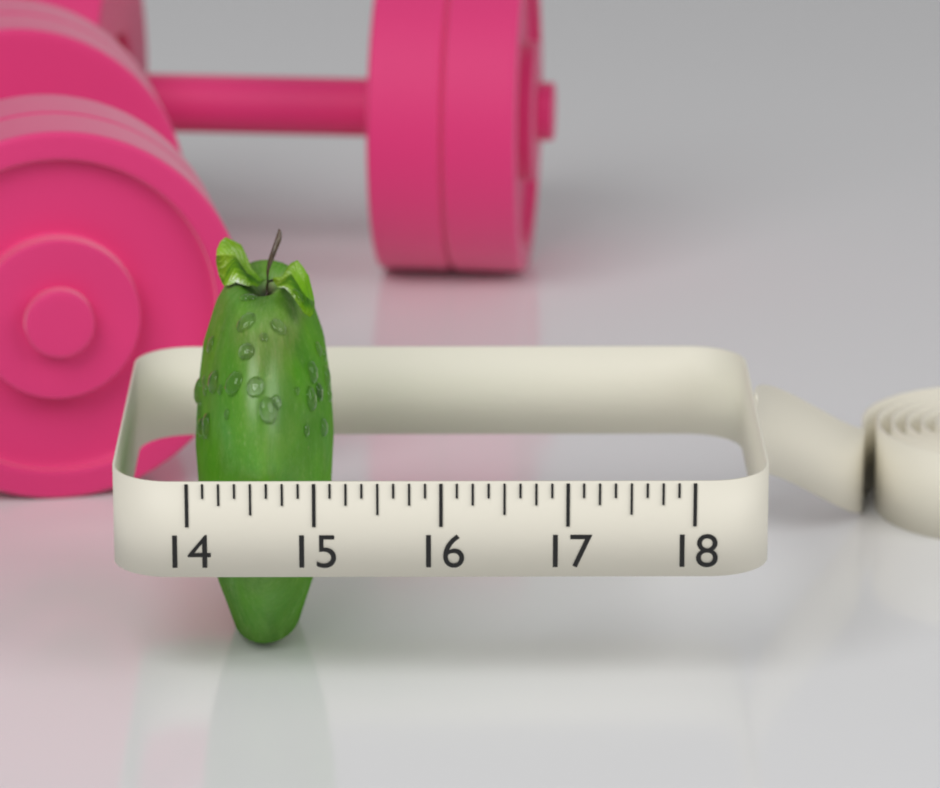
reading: 15.125 (no unit)
